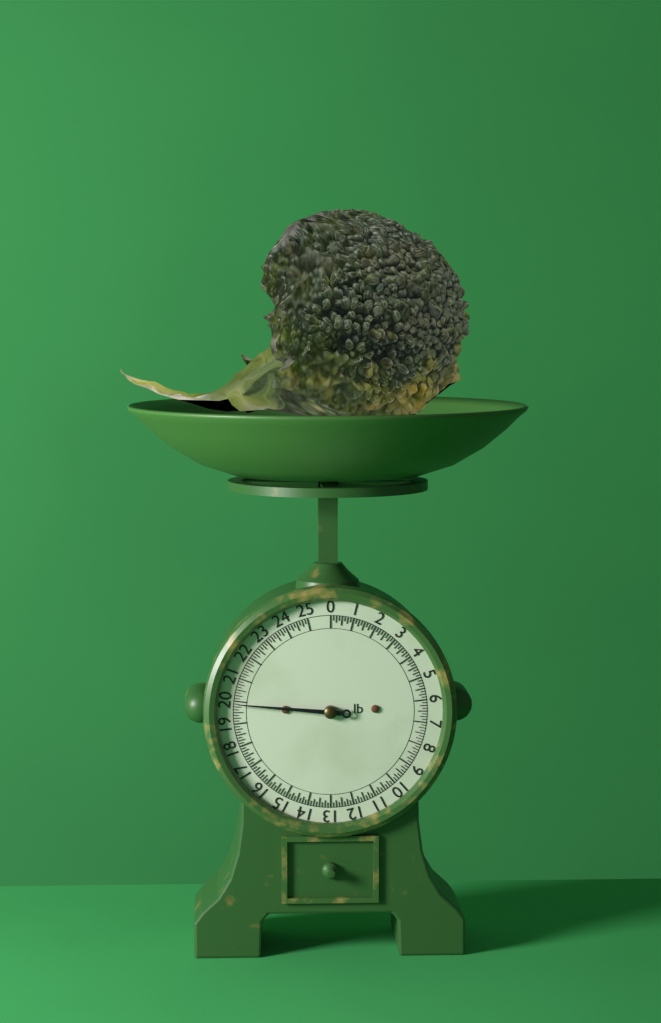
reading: 19.875 lb
